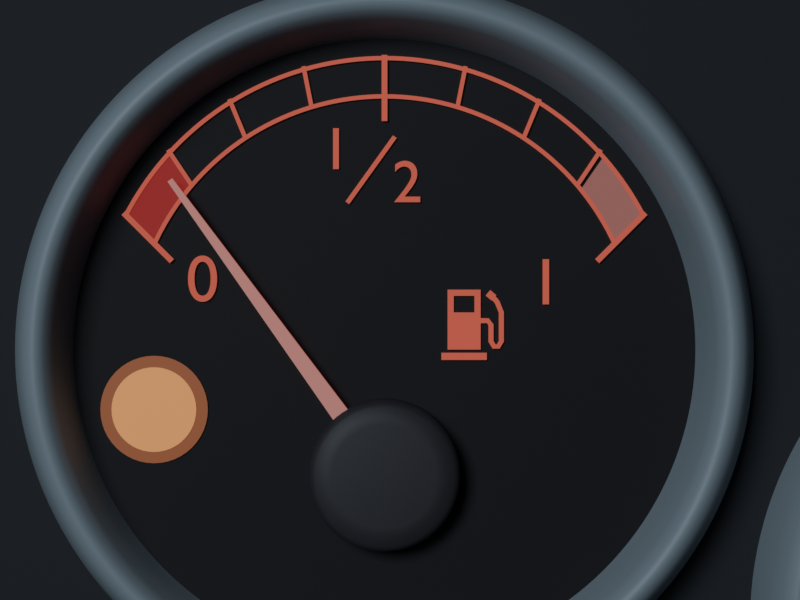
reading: 0.100 (no unit)
